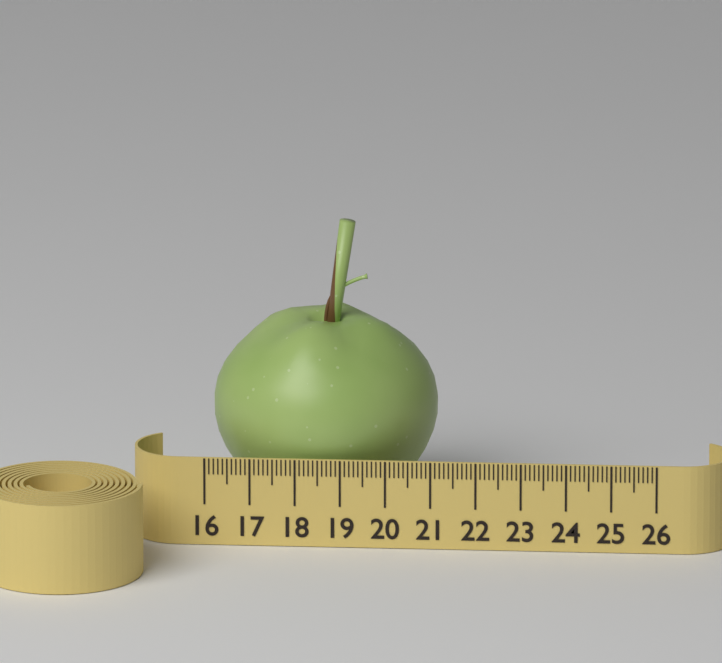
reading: 21.0 (no unit)
